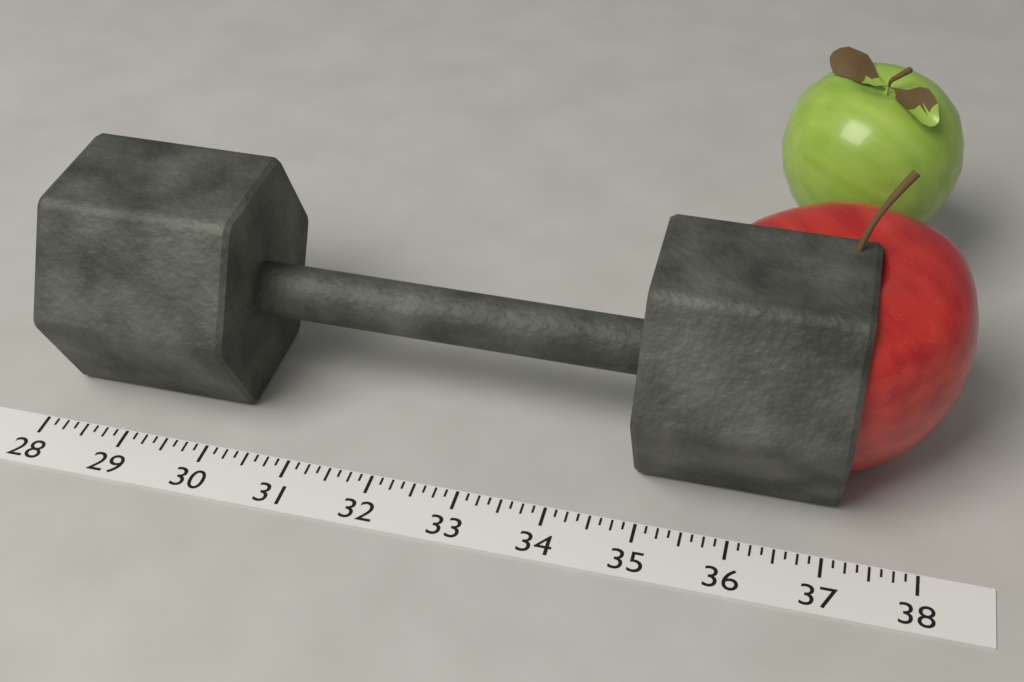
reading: 37.125 (no unit)
